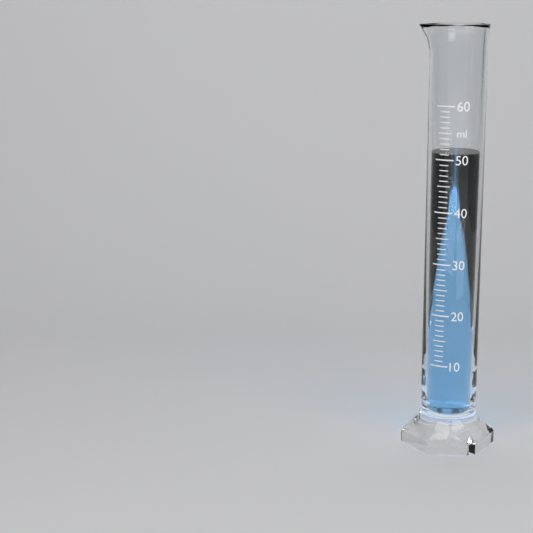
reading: 51 ml
